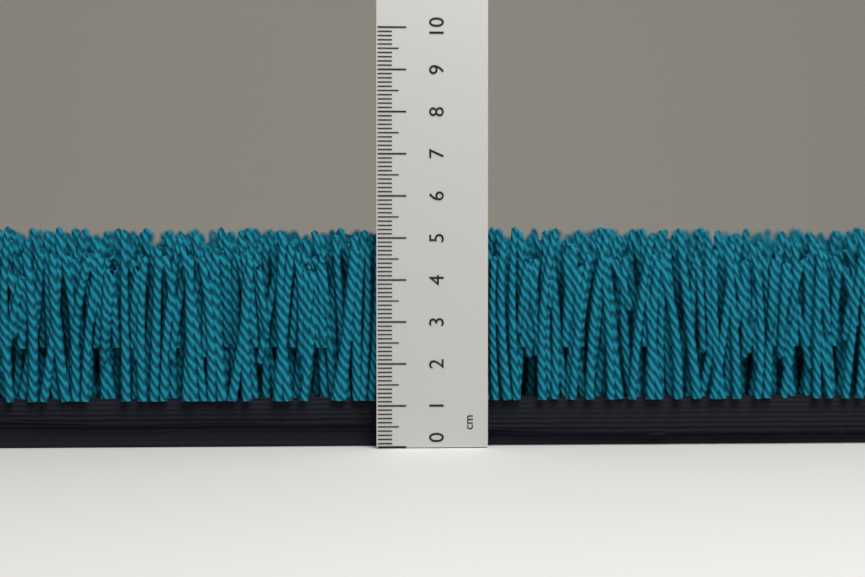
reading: 5.3 cm
